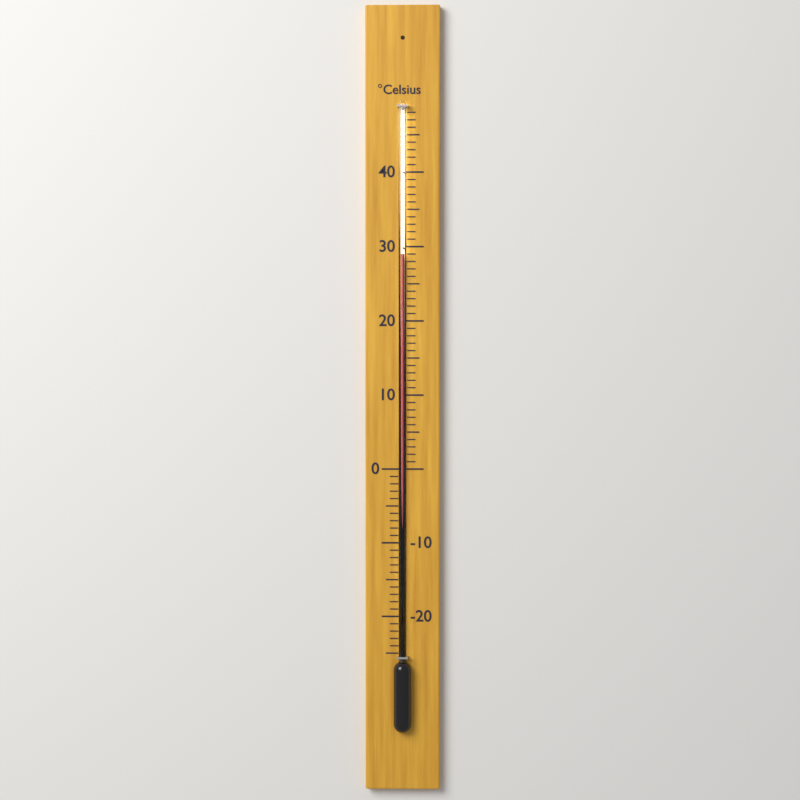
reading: 29 °C
